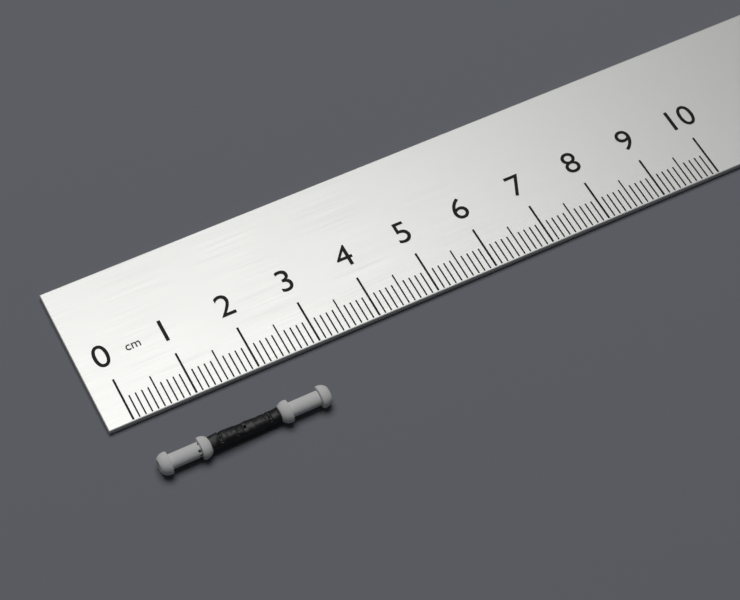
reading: 2.7 cm
